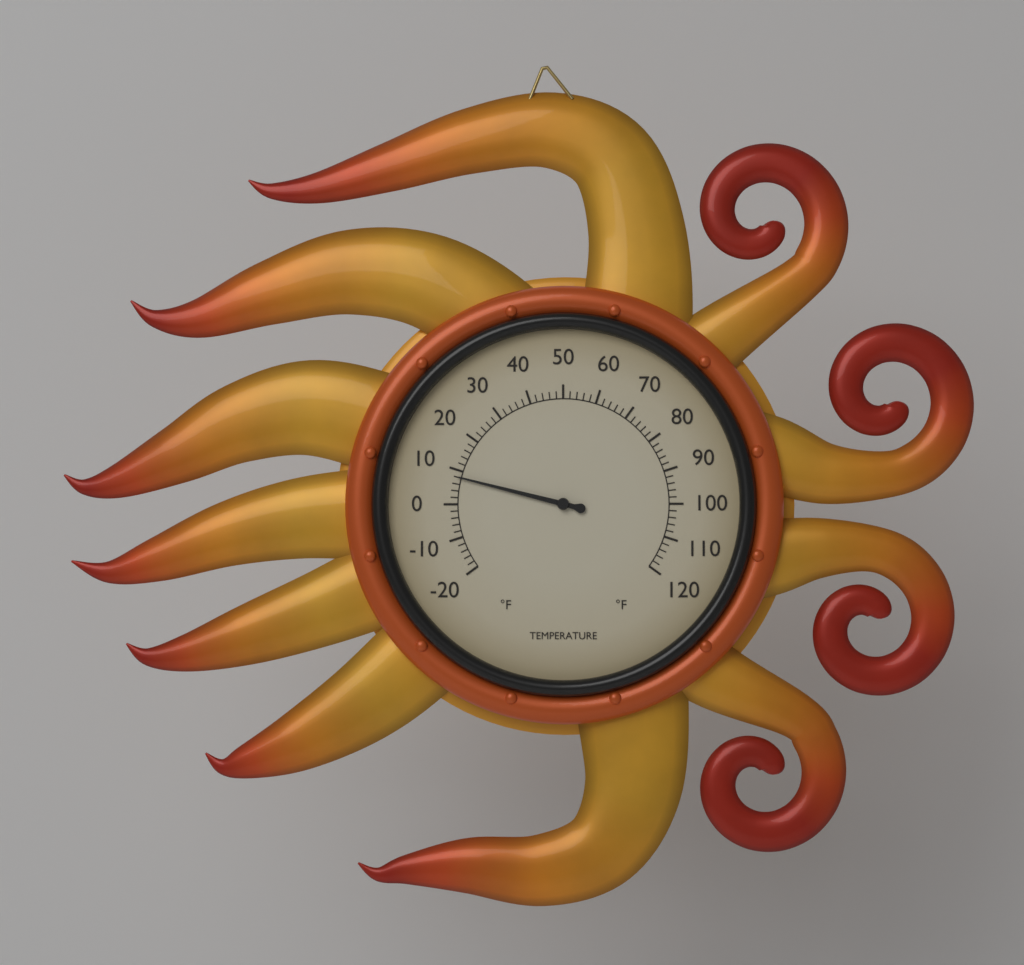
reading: 8 °F
